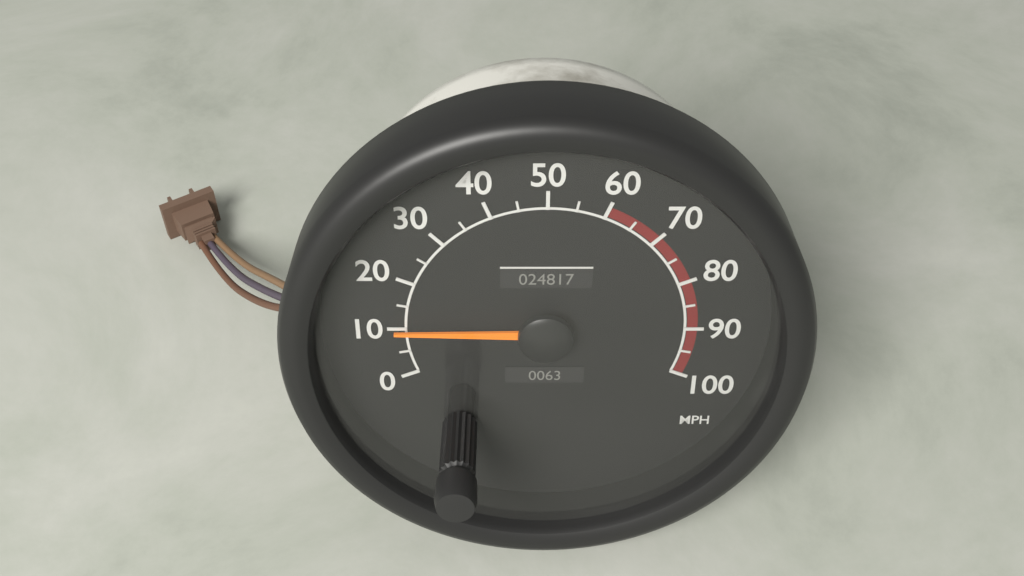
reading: 10 MPH
